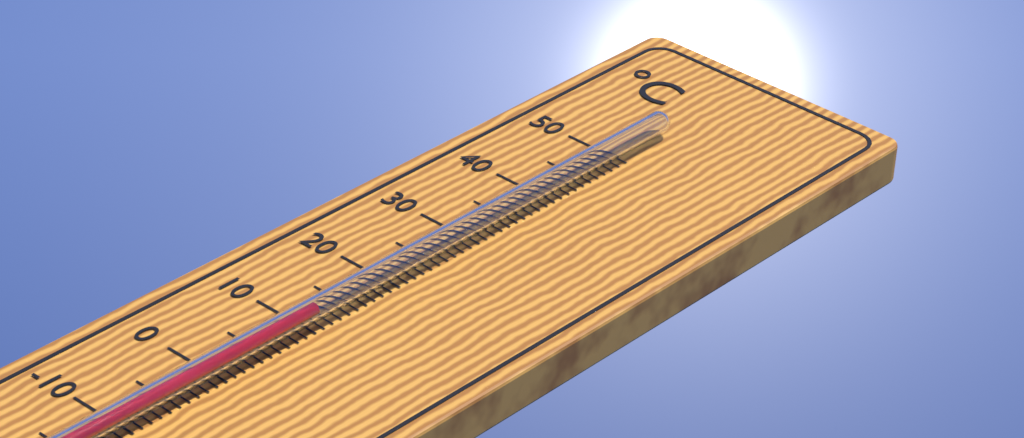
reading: 11 °C
